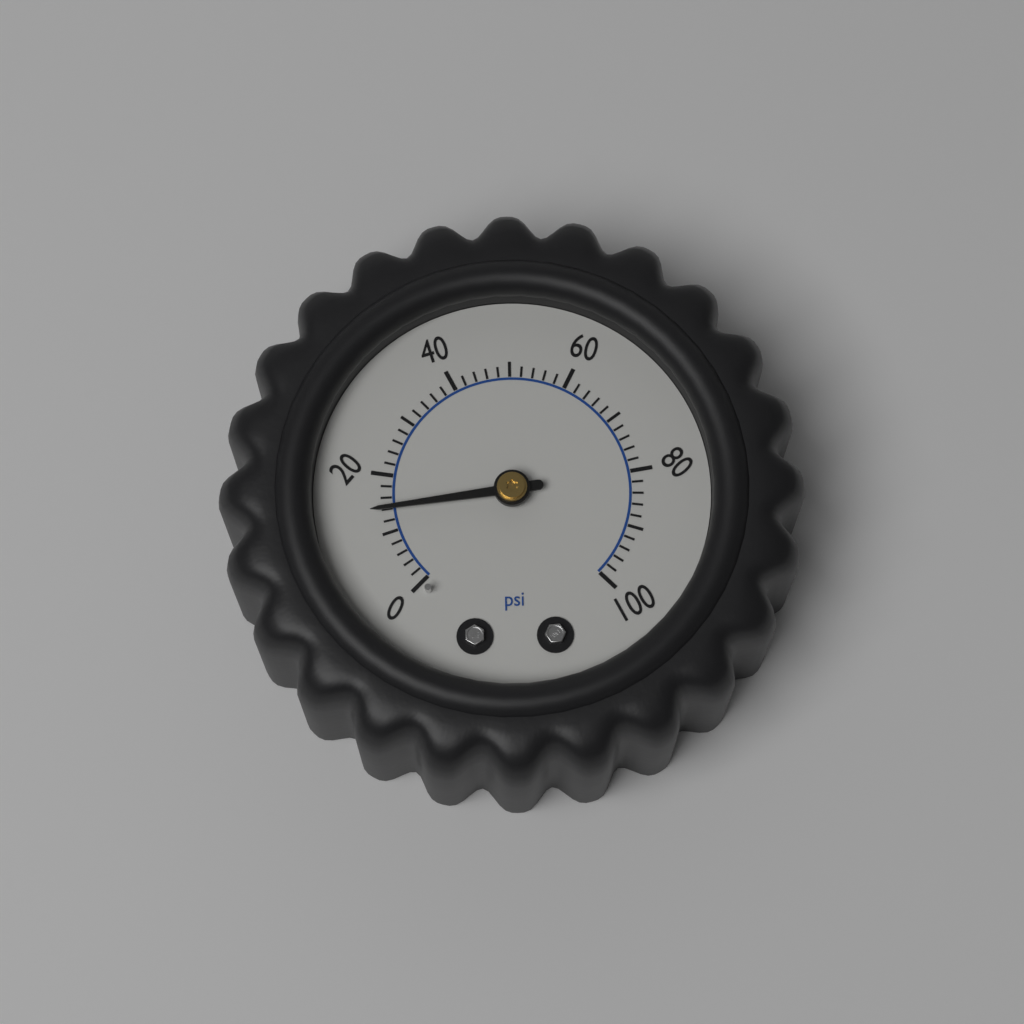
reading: 14 psi
